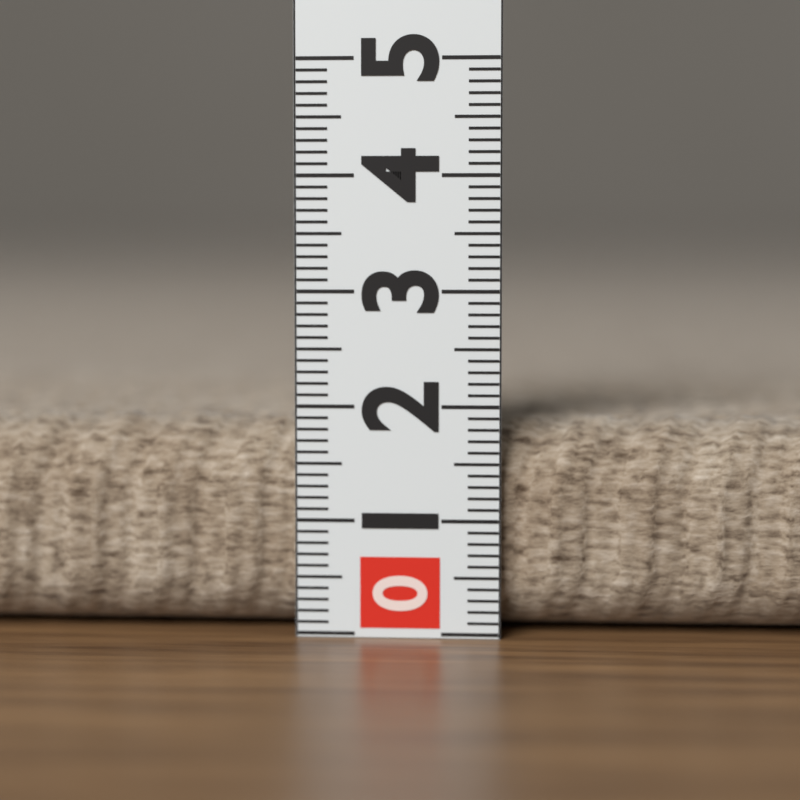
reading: 1.9 (no unit)
